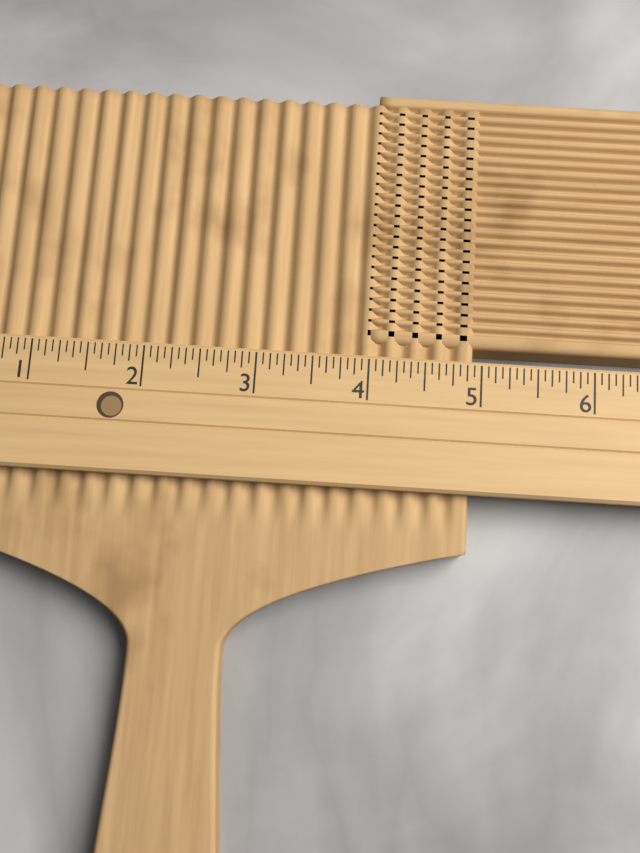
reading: 4.9375 (no unit)
